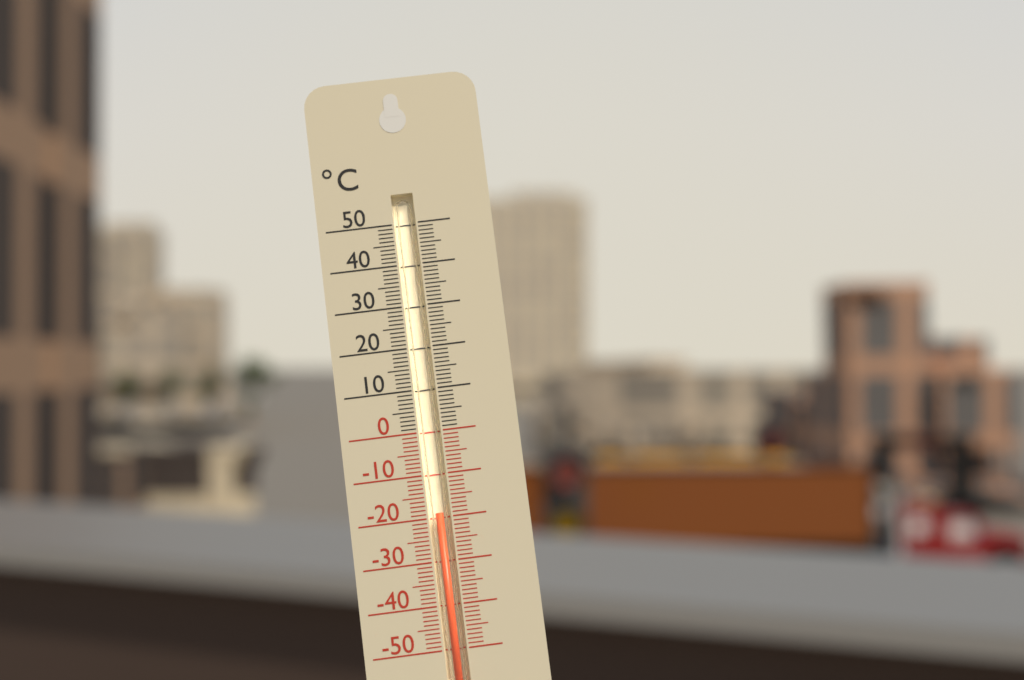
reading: -19 °C
